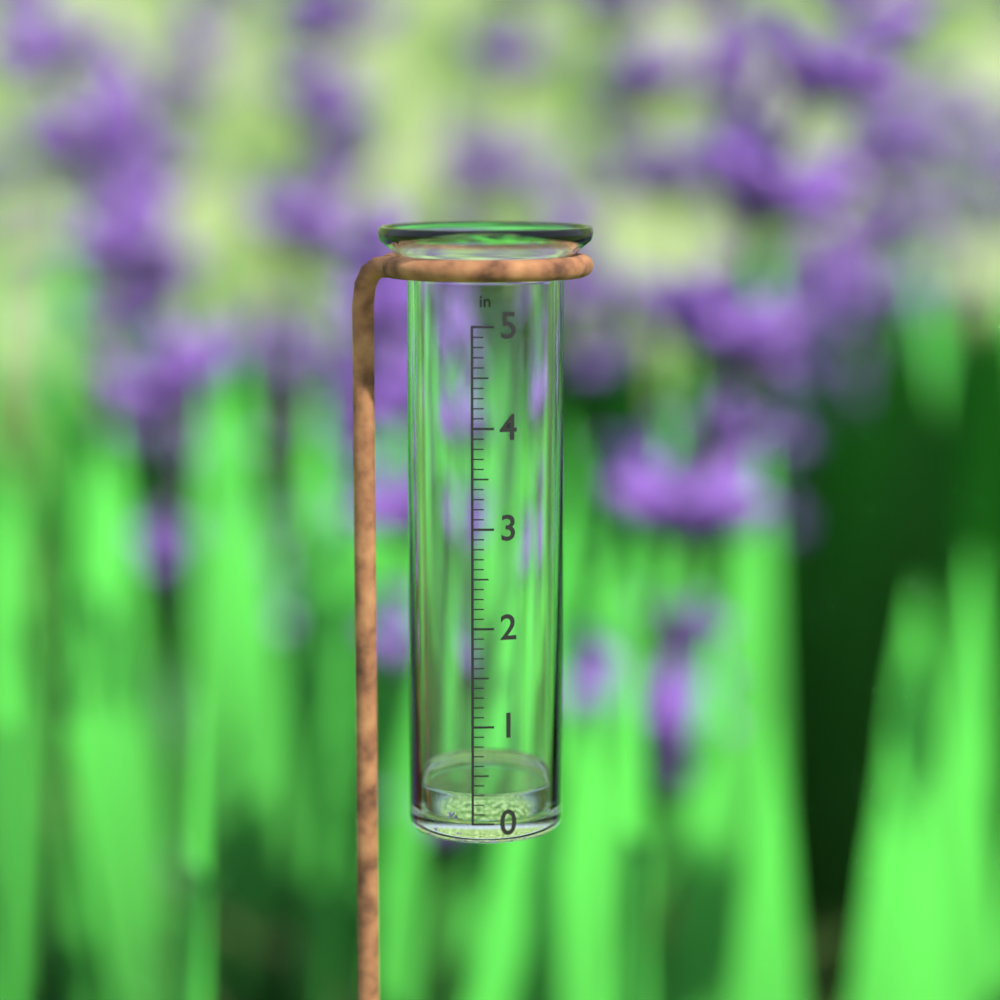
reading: 0.3 in
